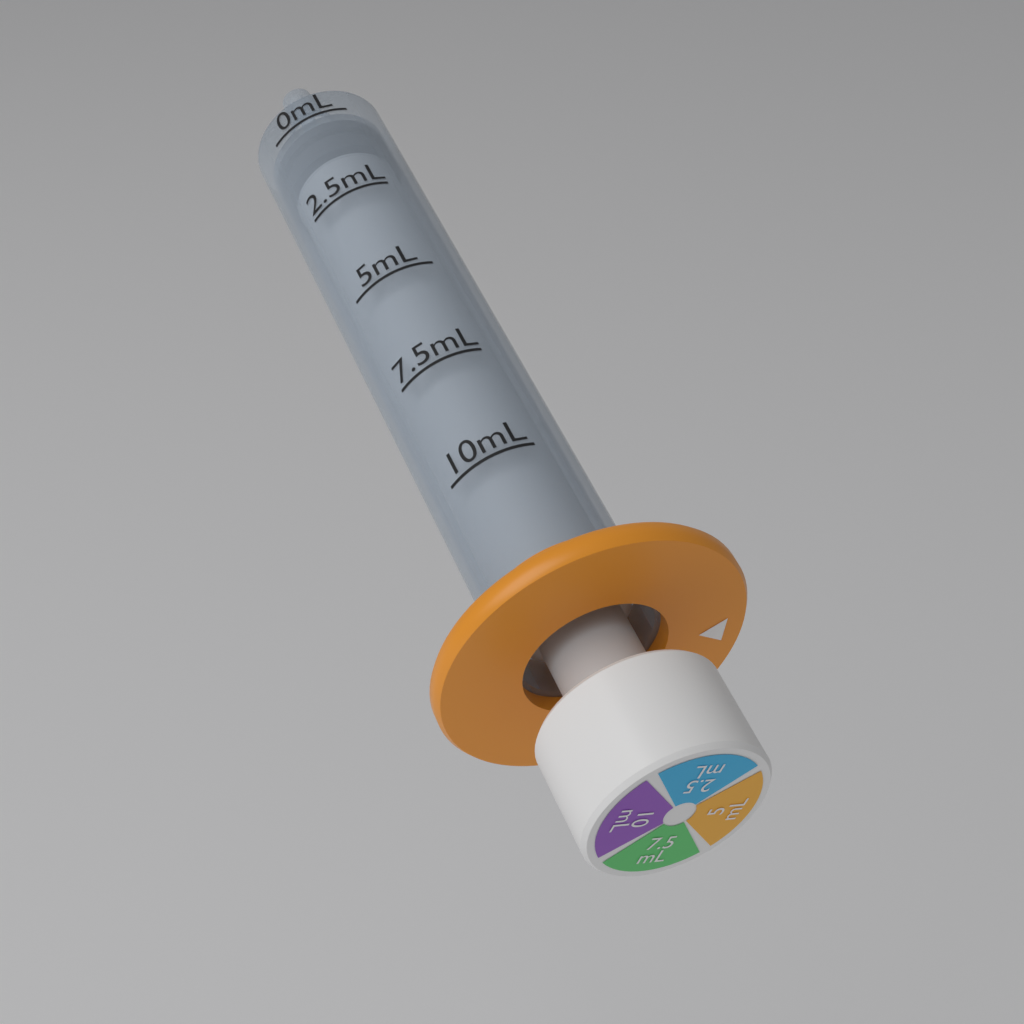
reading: 0.0 mL
